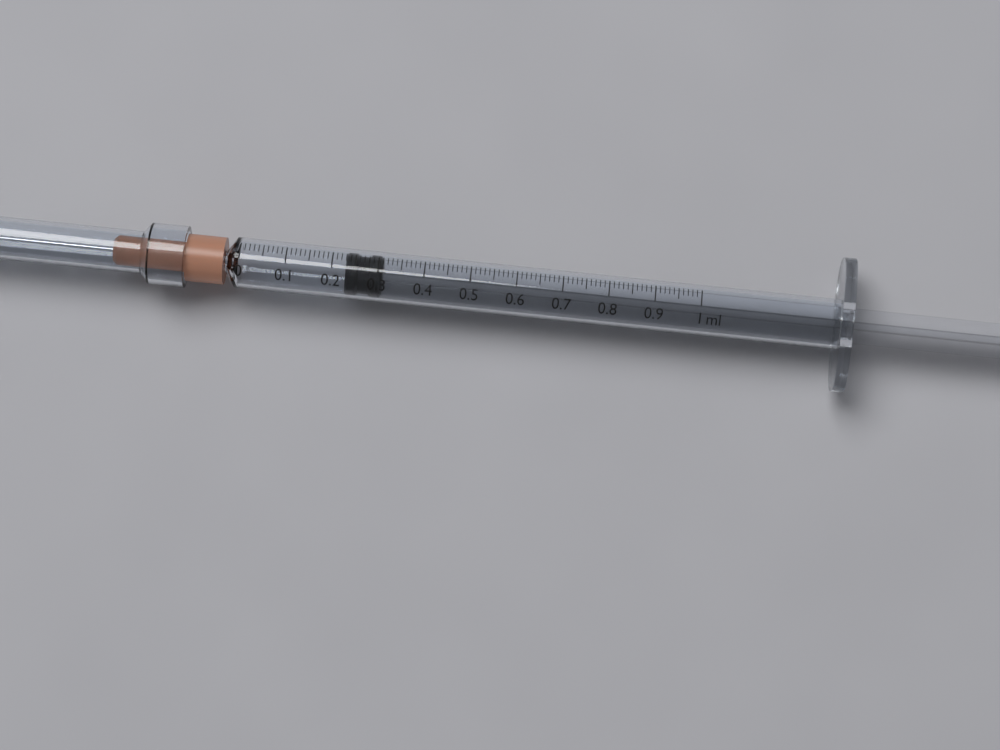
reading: 0.23 ml
